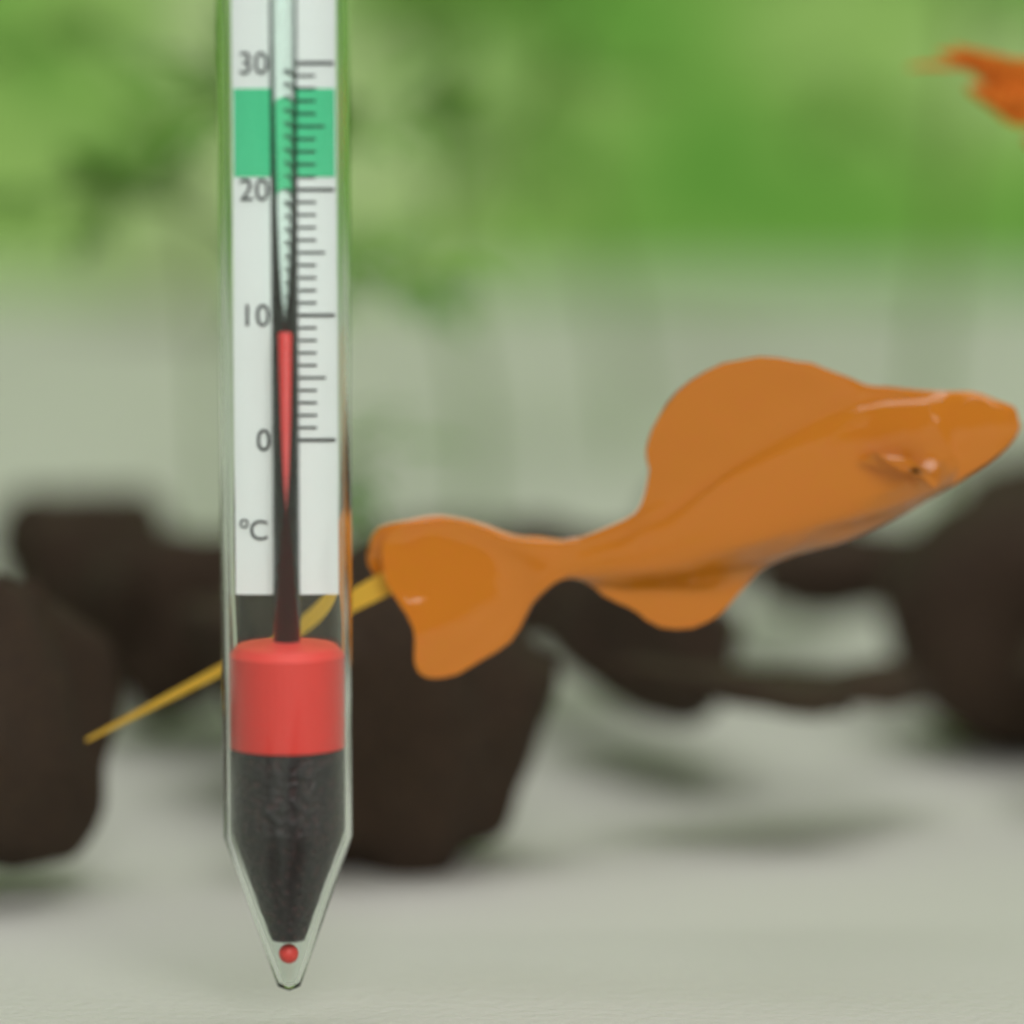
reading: 9 °C
